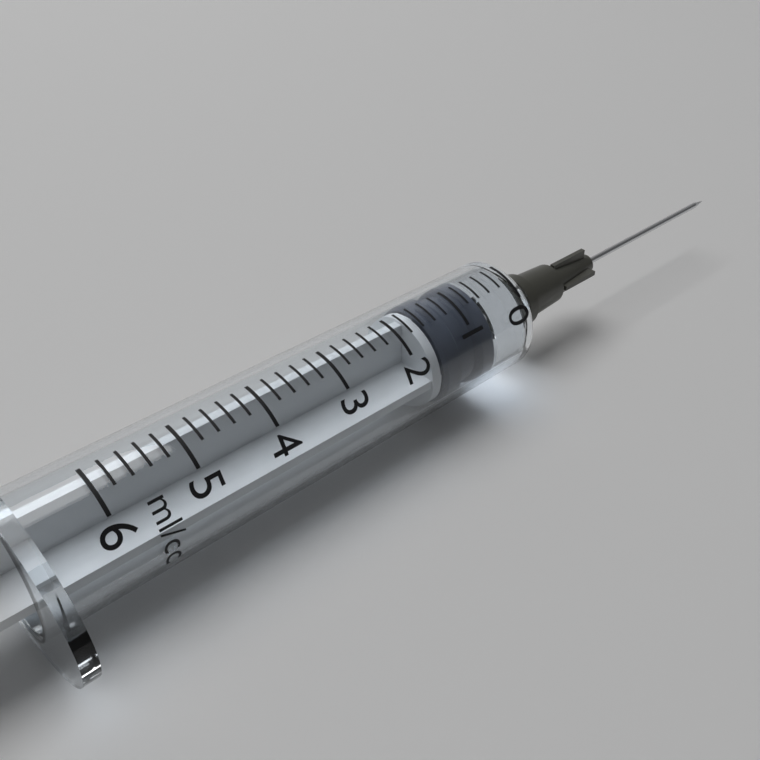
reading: 0.6 ml
